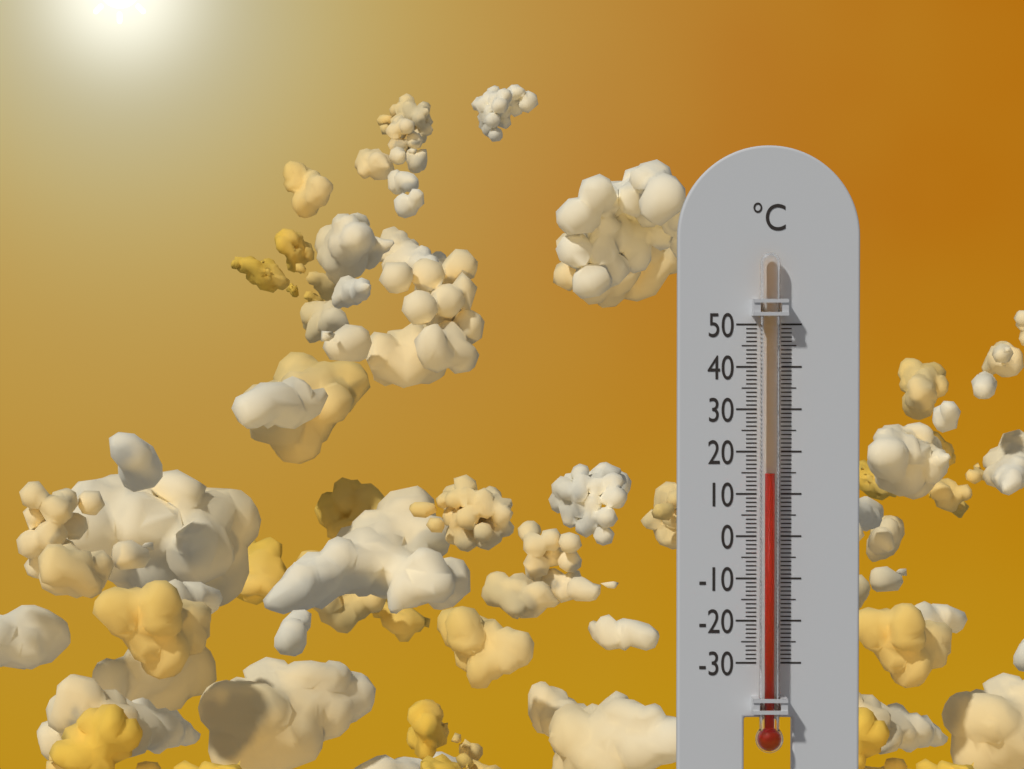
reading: 15 °C
